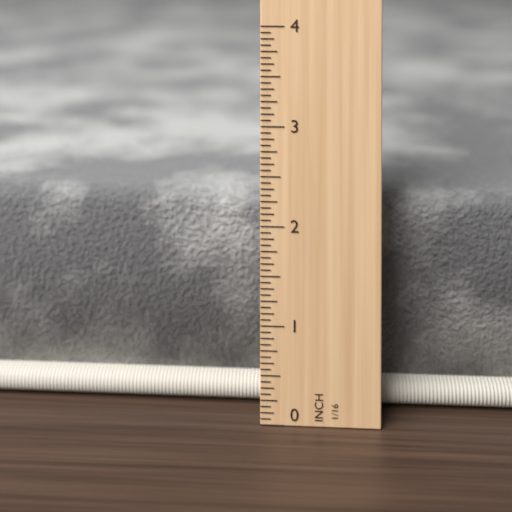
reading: 2.1875 in
